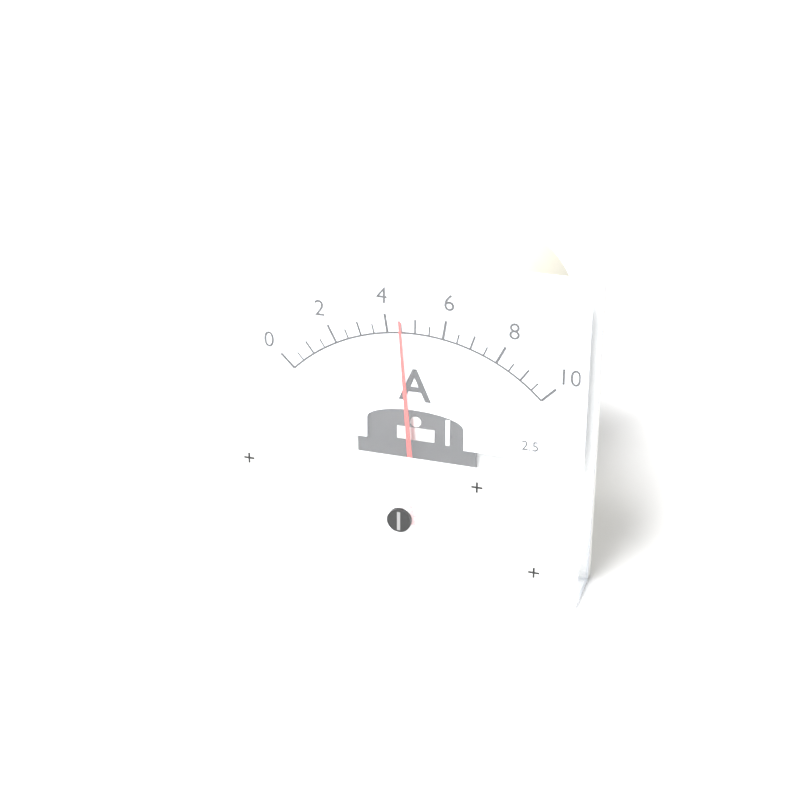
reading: 4.5 A
